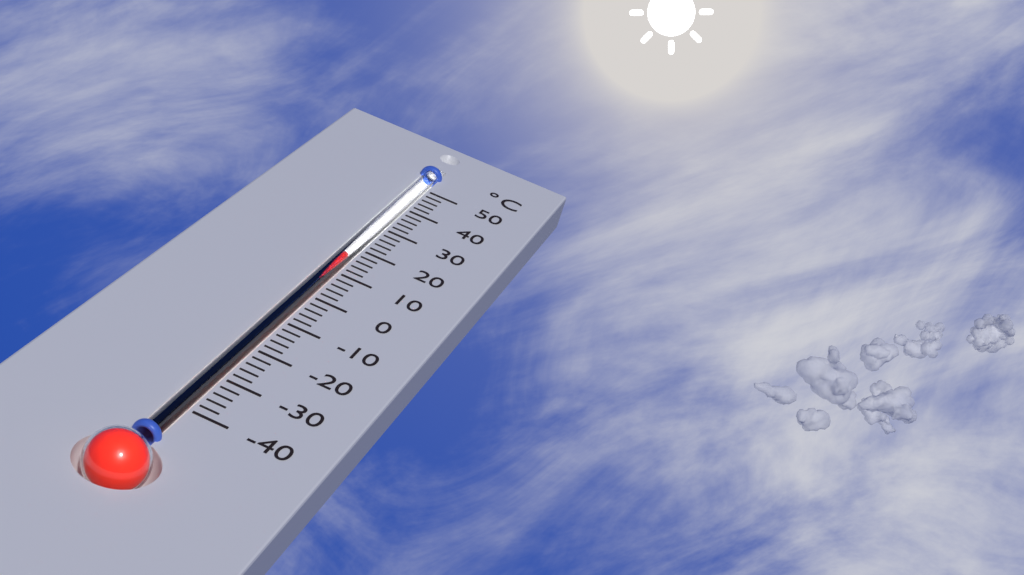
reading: 16 °C
